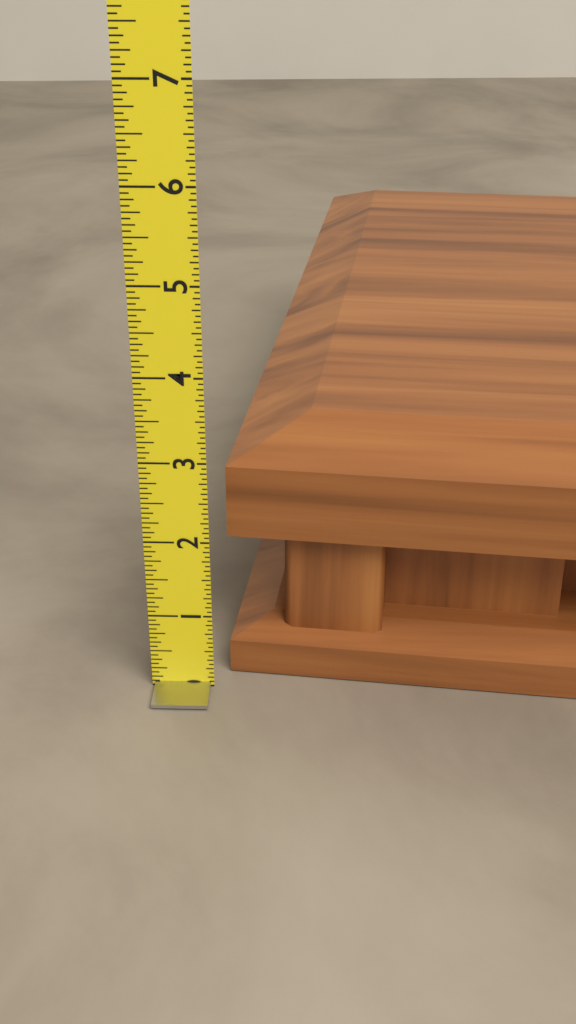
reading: 3.1875 (no unit)
